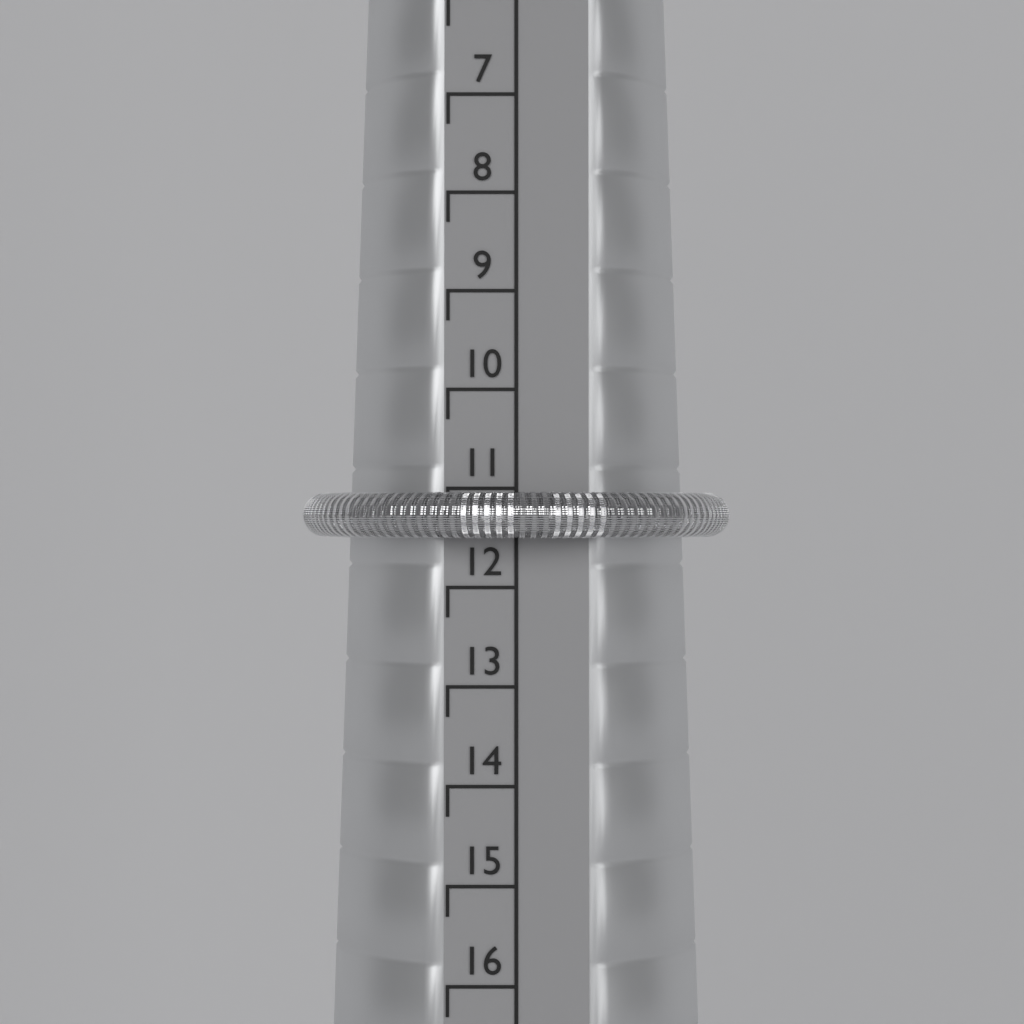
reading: 11.5 (no unit)
